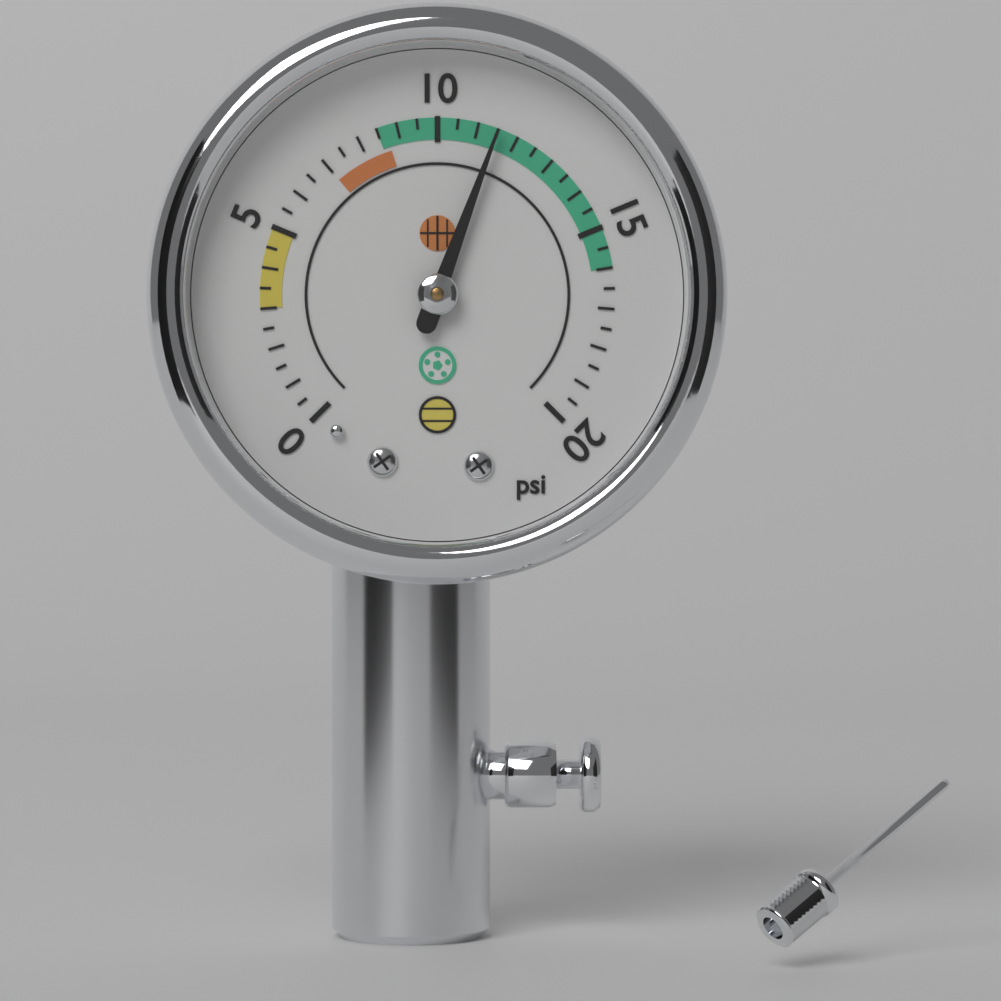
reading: 11.5 psi
